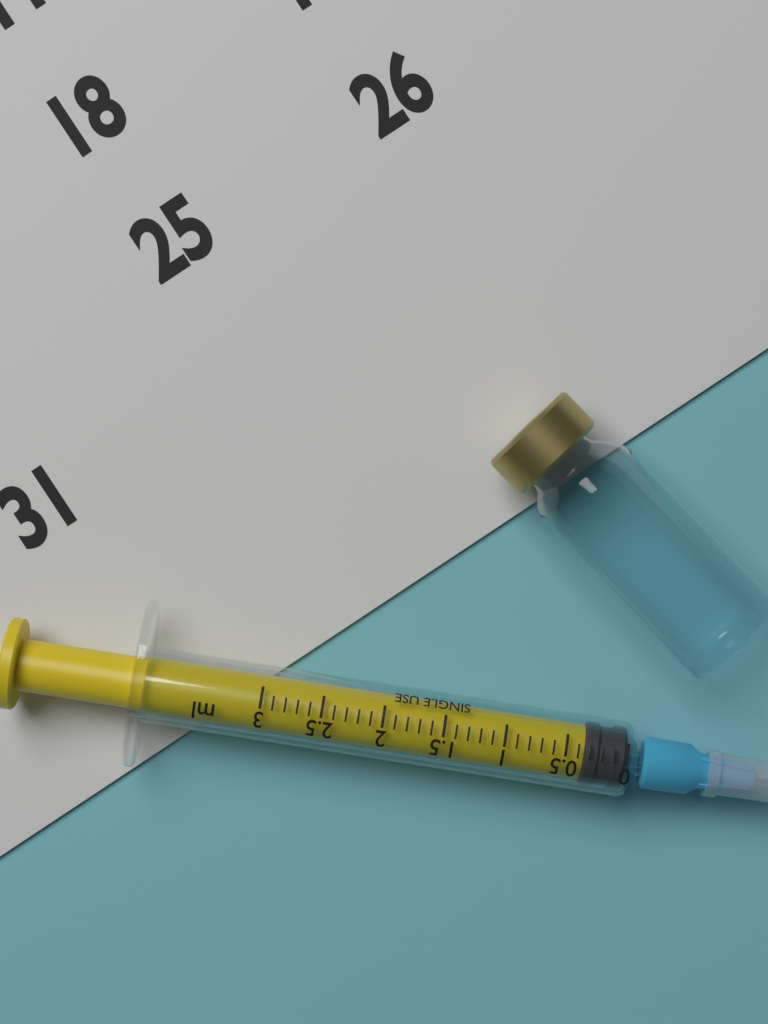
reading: 0.0 ml
